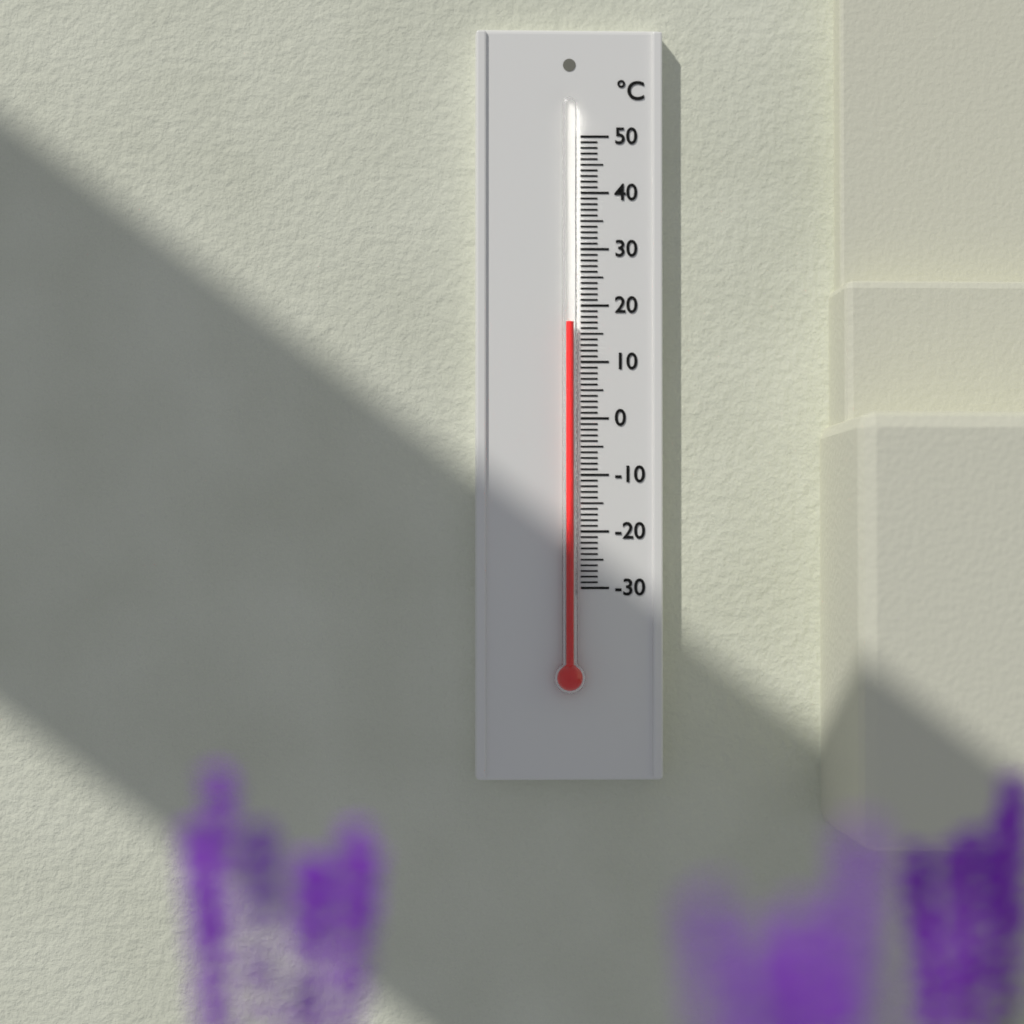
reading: 17 °C
